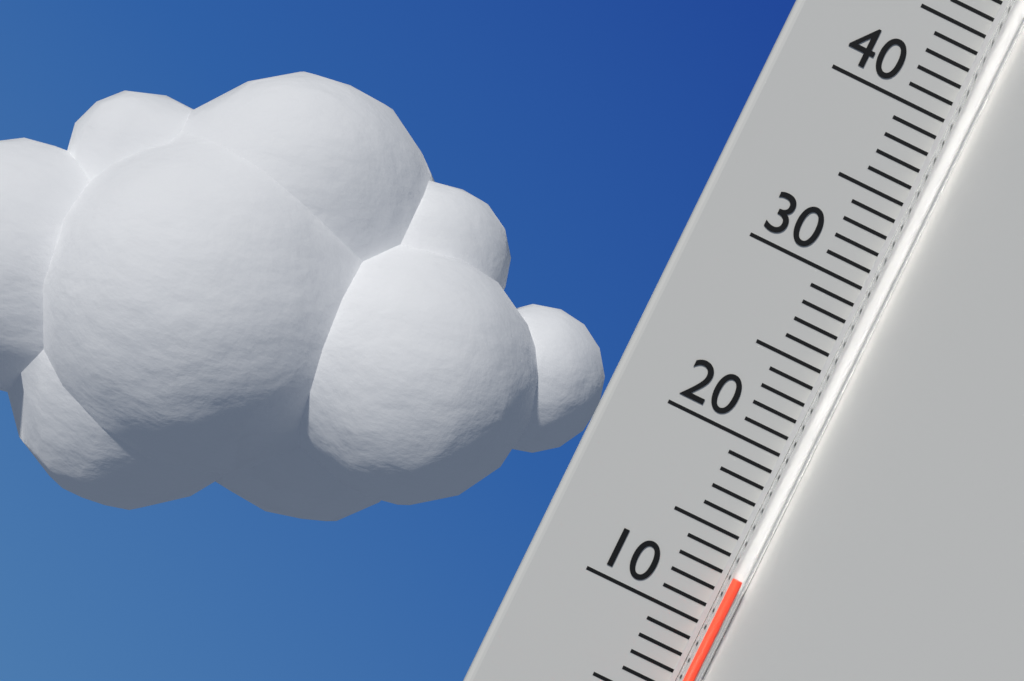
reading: 13 °C
